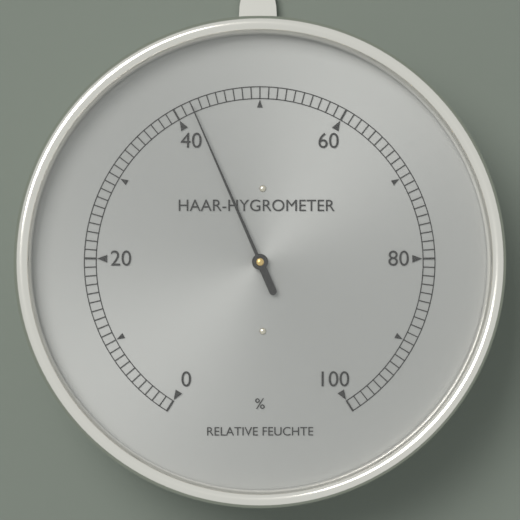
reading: 42 %
